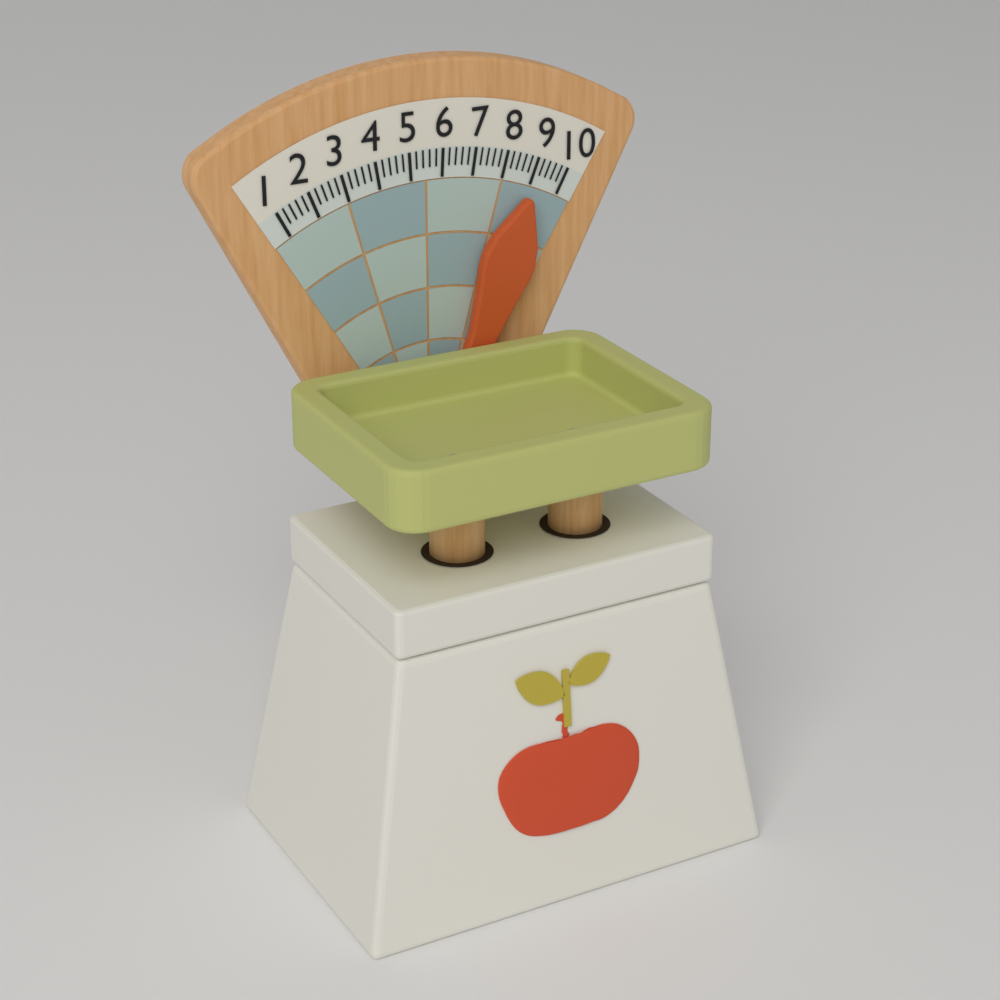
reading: 9.0 (no unit)
